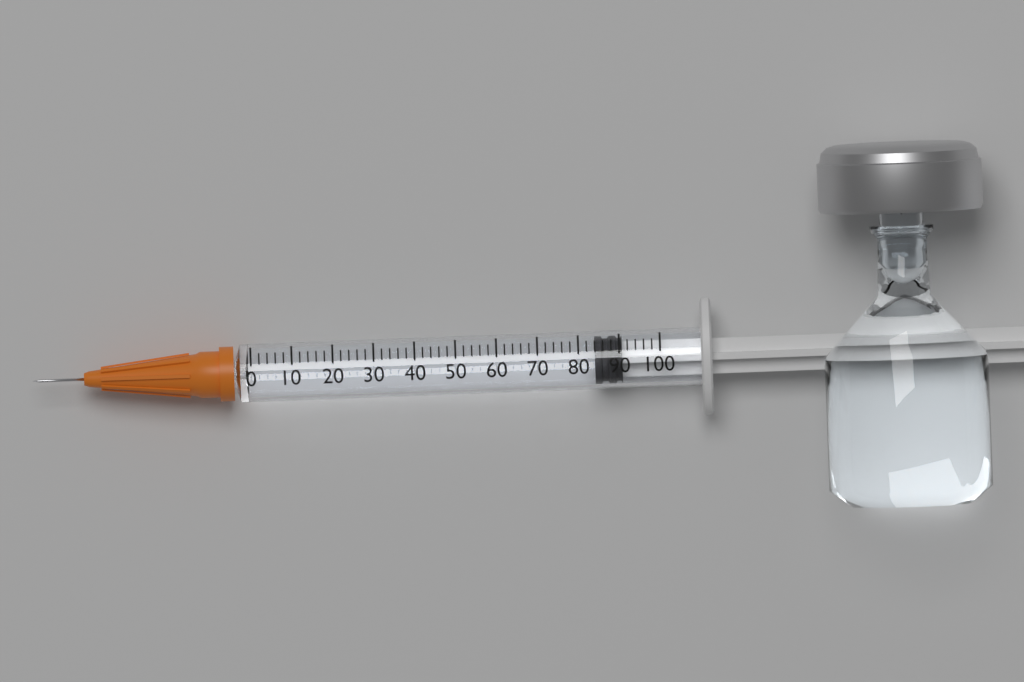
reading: 84 (no unit)
